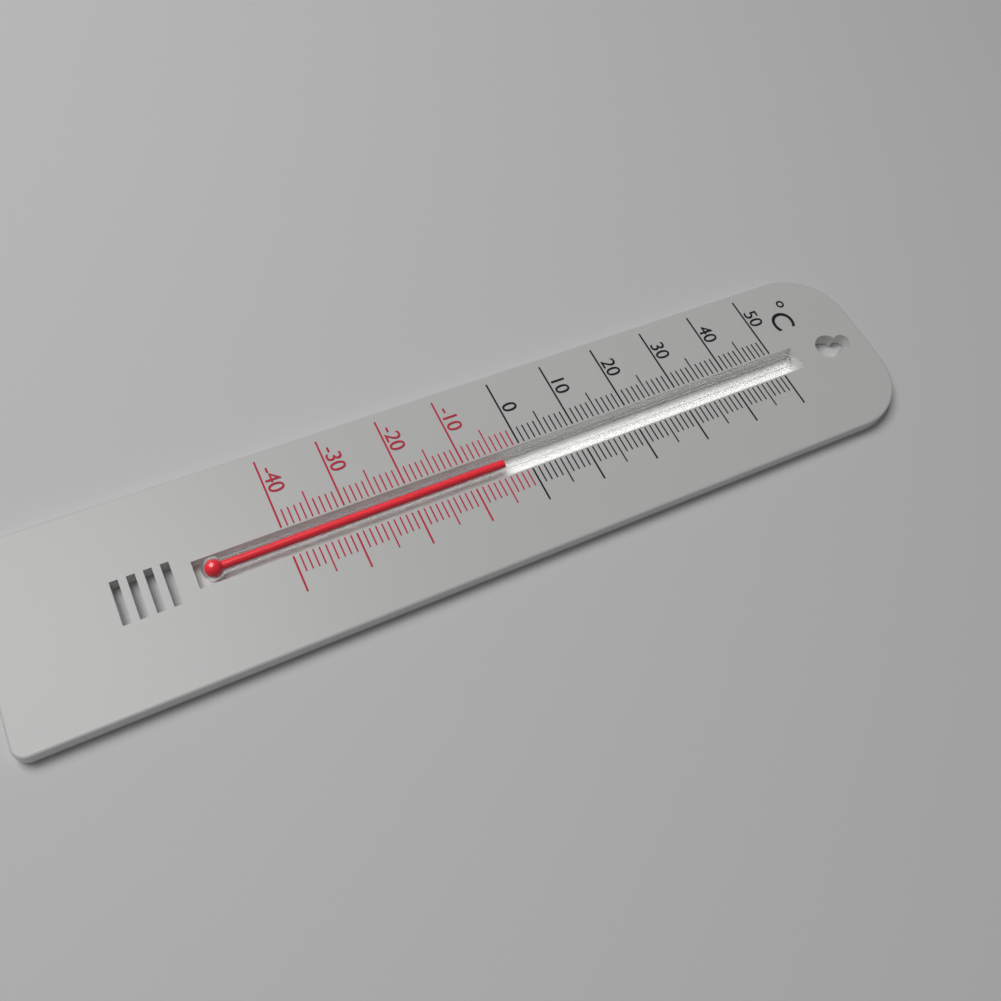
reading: -4 °C
